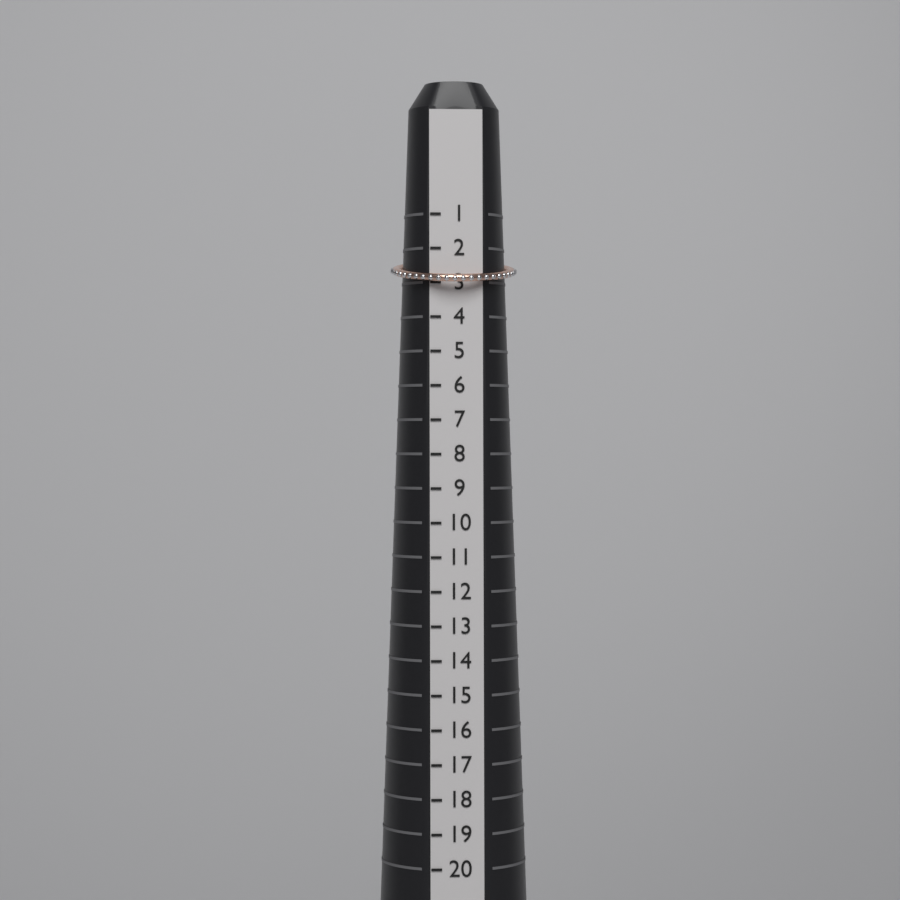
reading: 3 (no unit)
